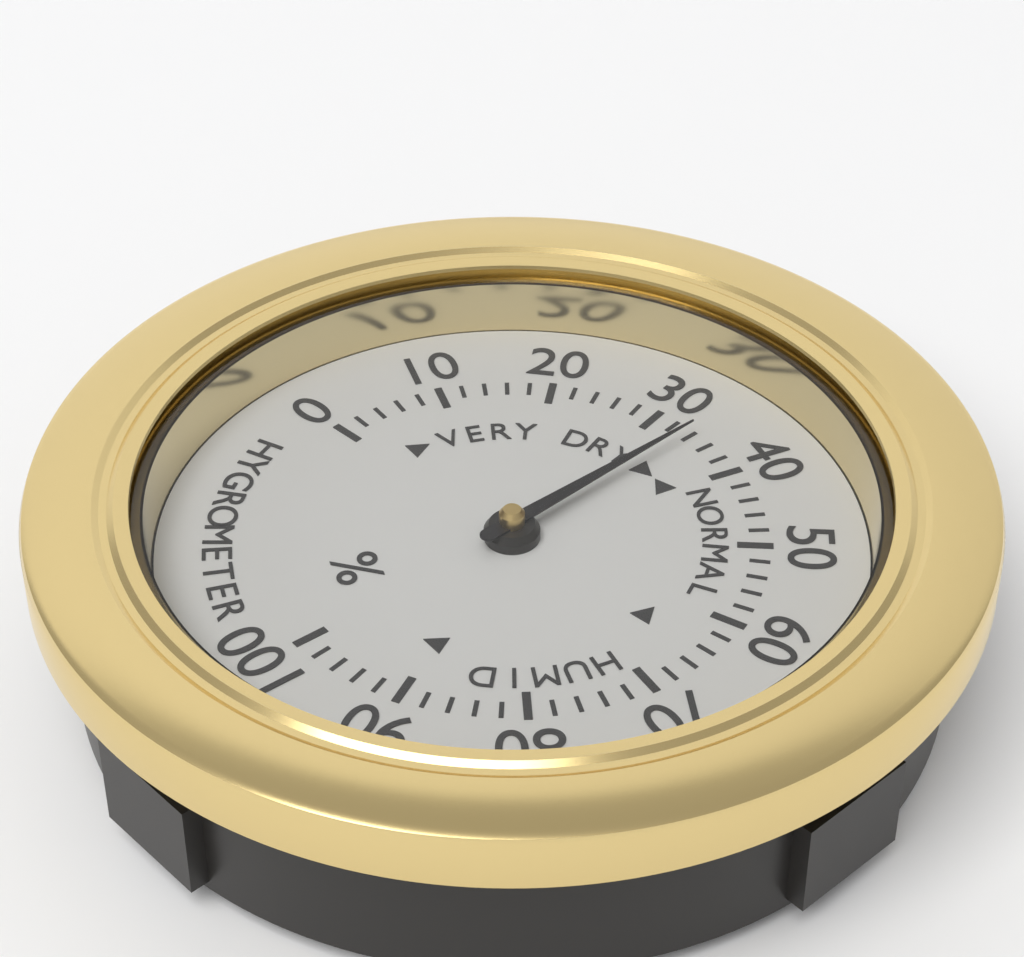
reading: 34 %
